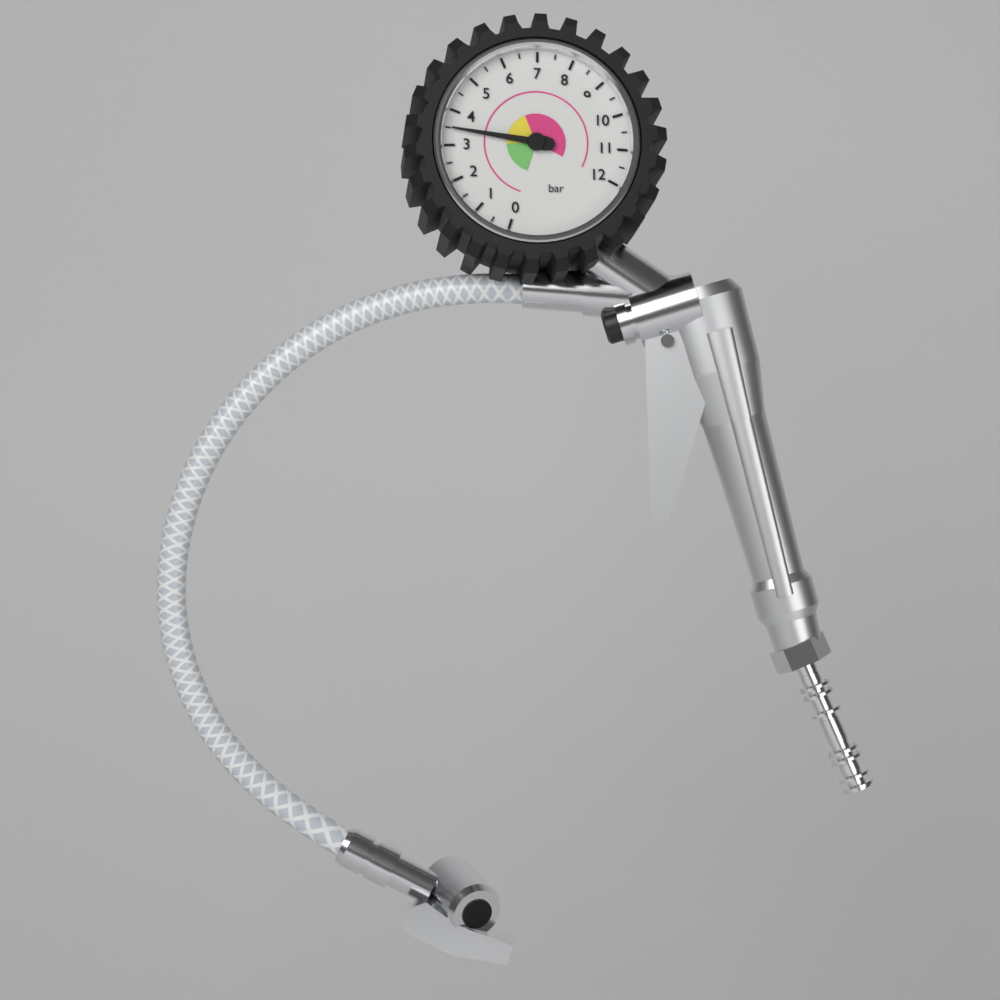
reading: 3.5 bar
